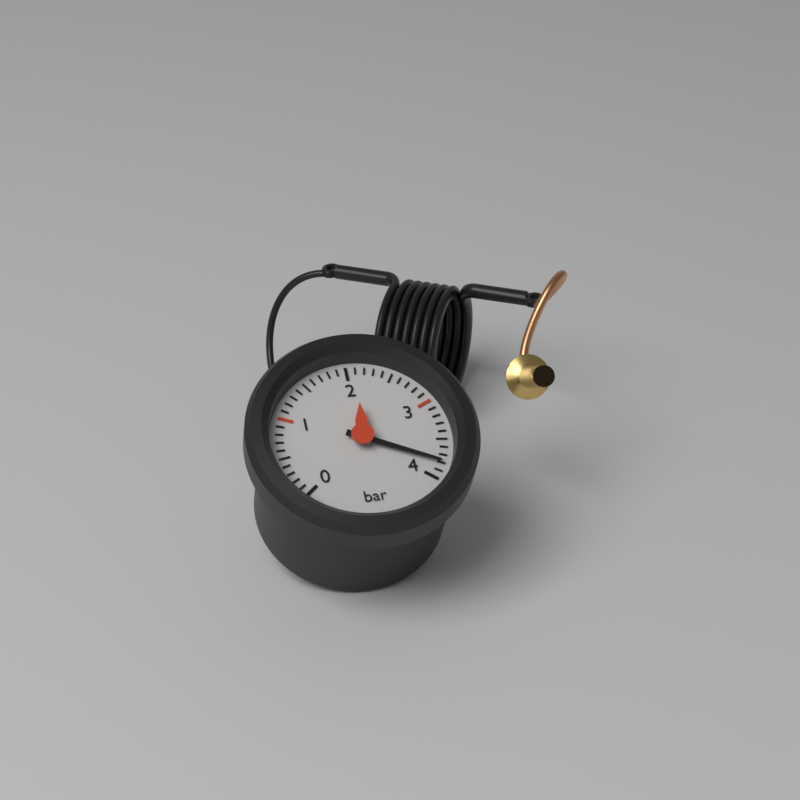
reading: 3.8 bar
